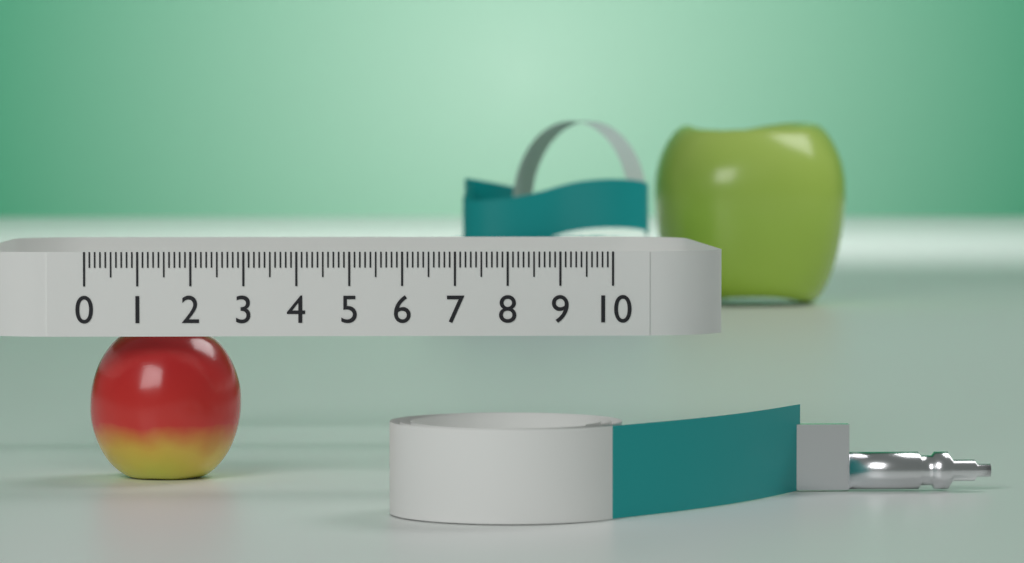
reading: 2.9 (no unit)
